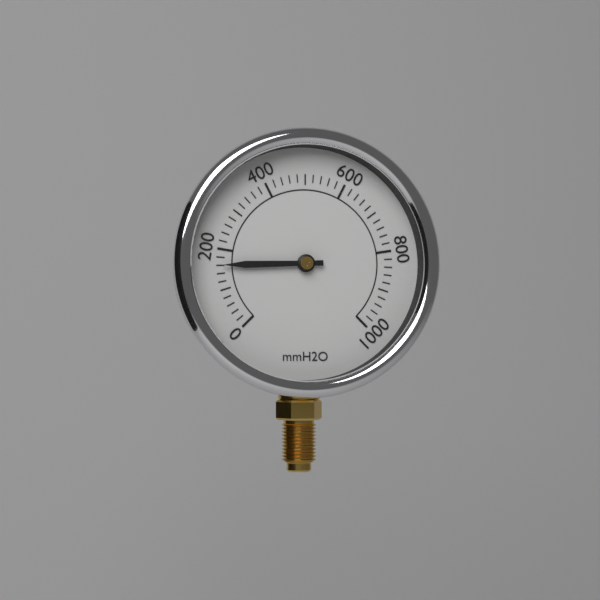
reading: 160 mmH2O
